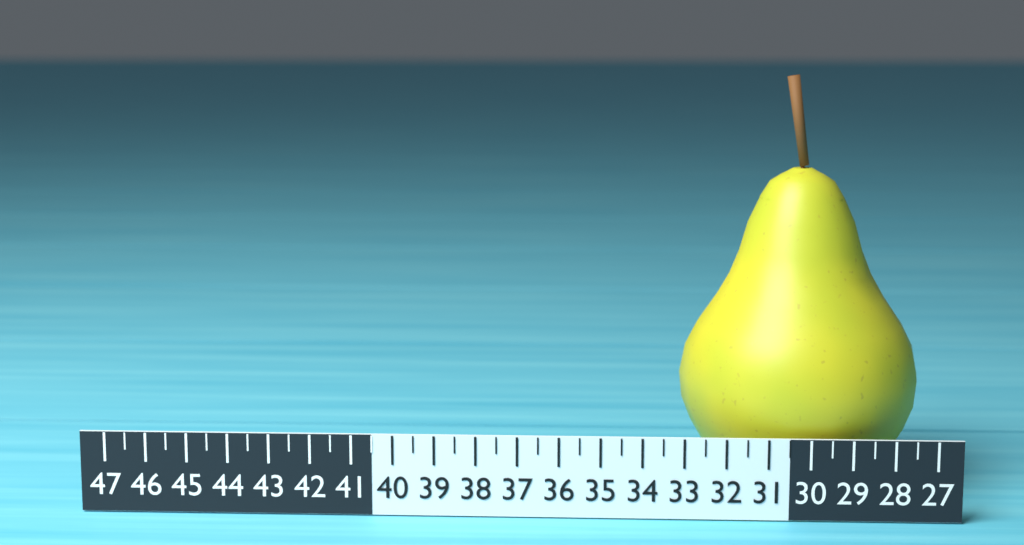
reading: 33.0 (no unit)
